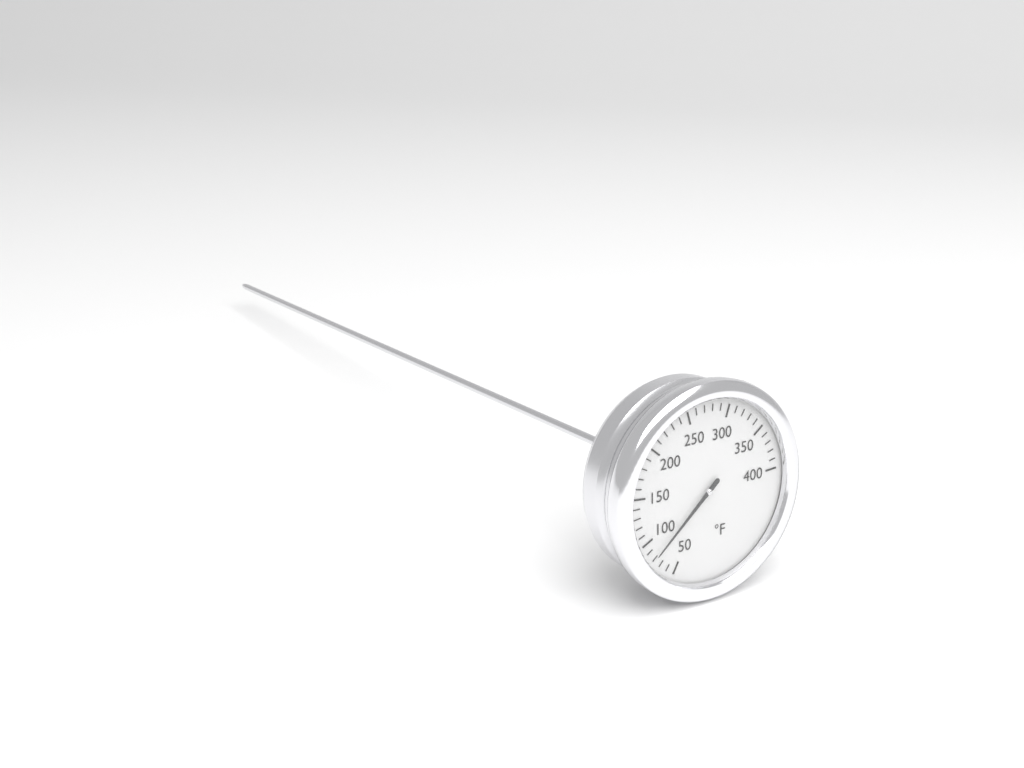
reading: 80 °F
